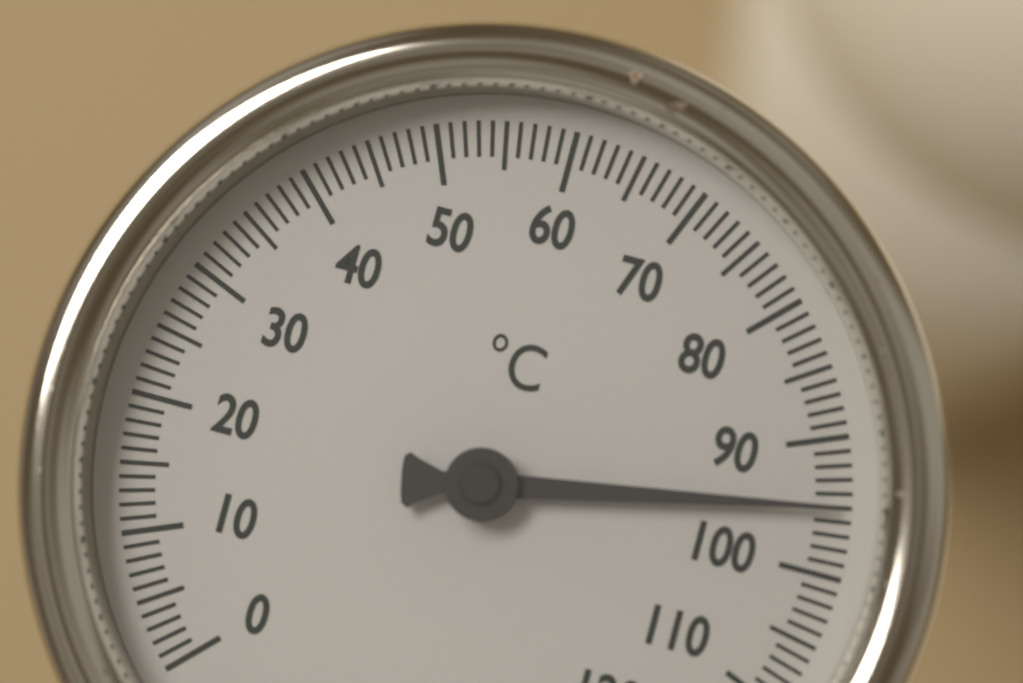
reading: 95 °C
